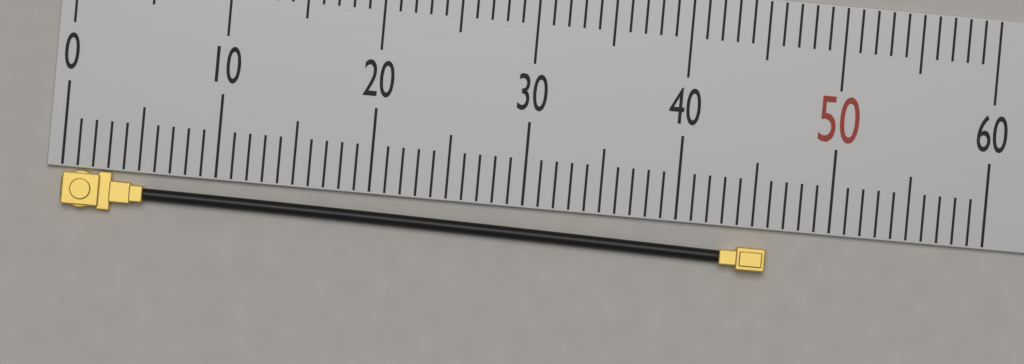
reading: 46 (no unit)
